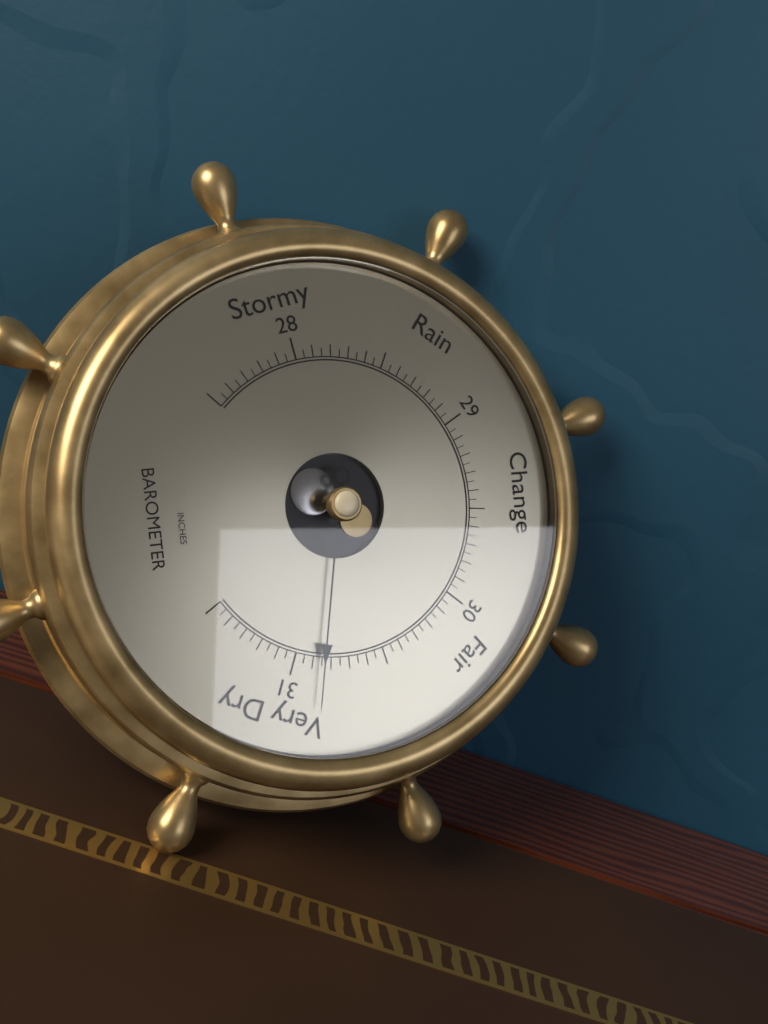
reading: 30.85 inHg
